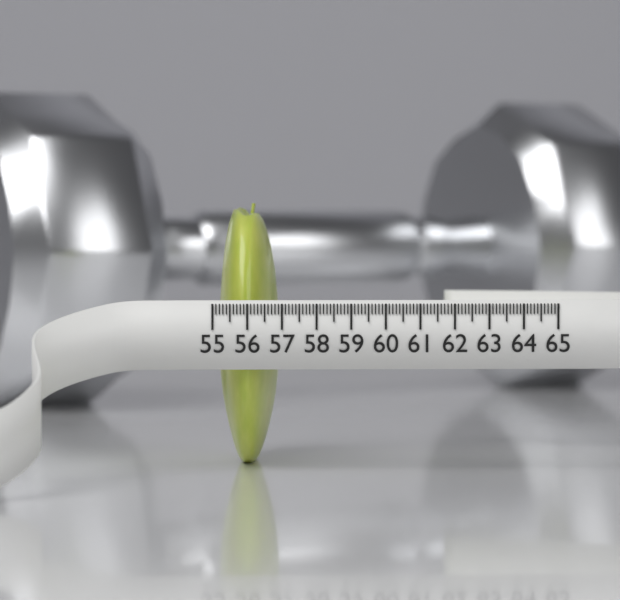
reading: 56.8 (no unit)
